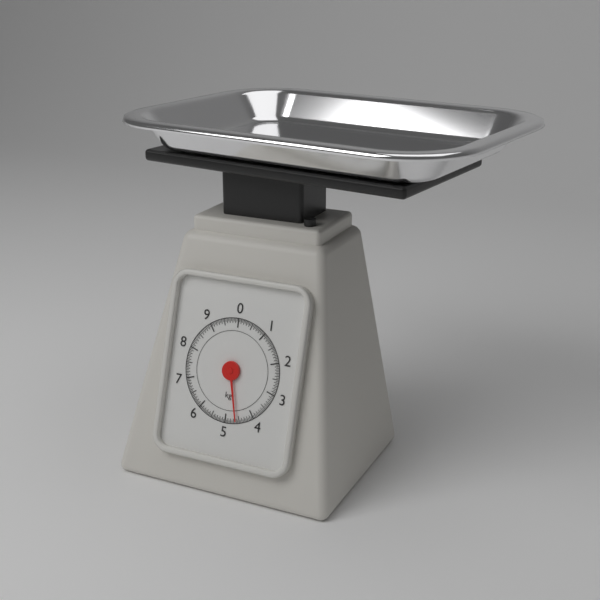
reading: 4.60 kg
